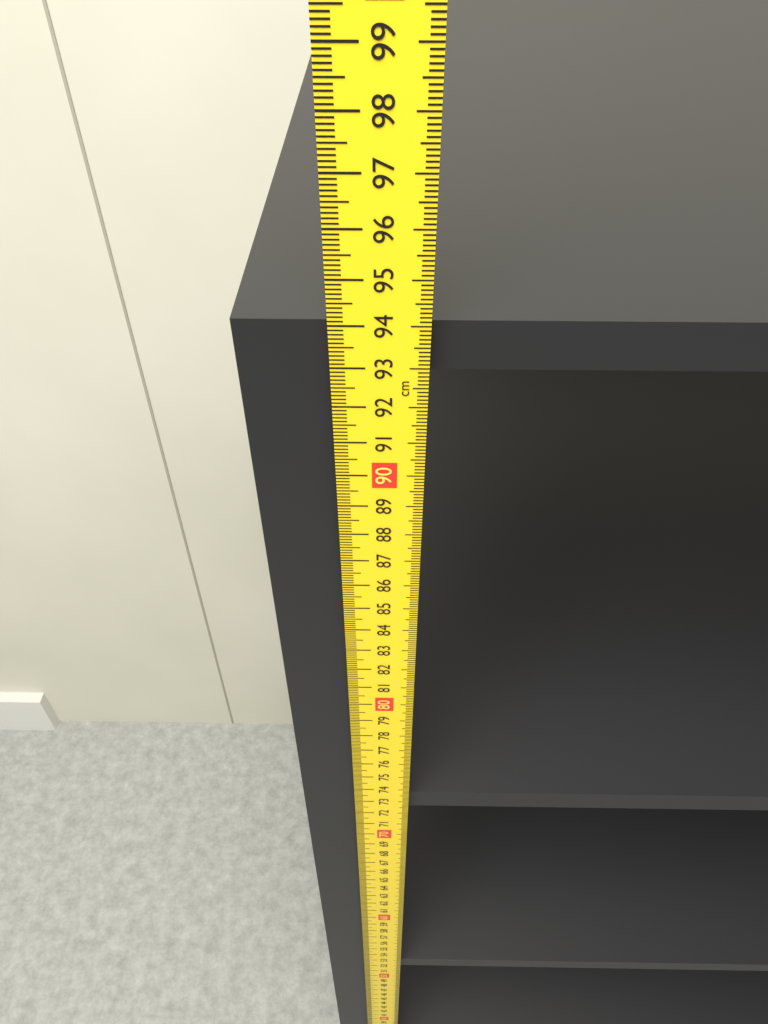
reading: 93.9 cm
